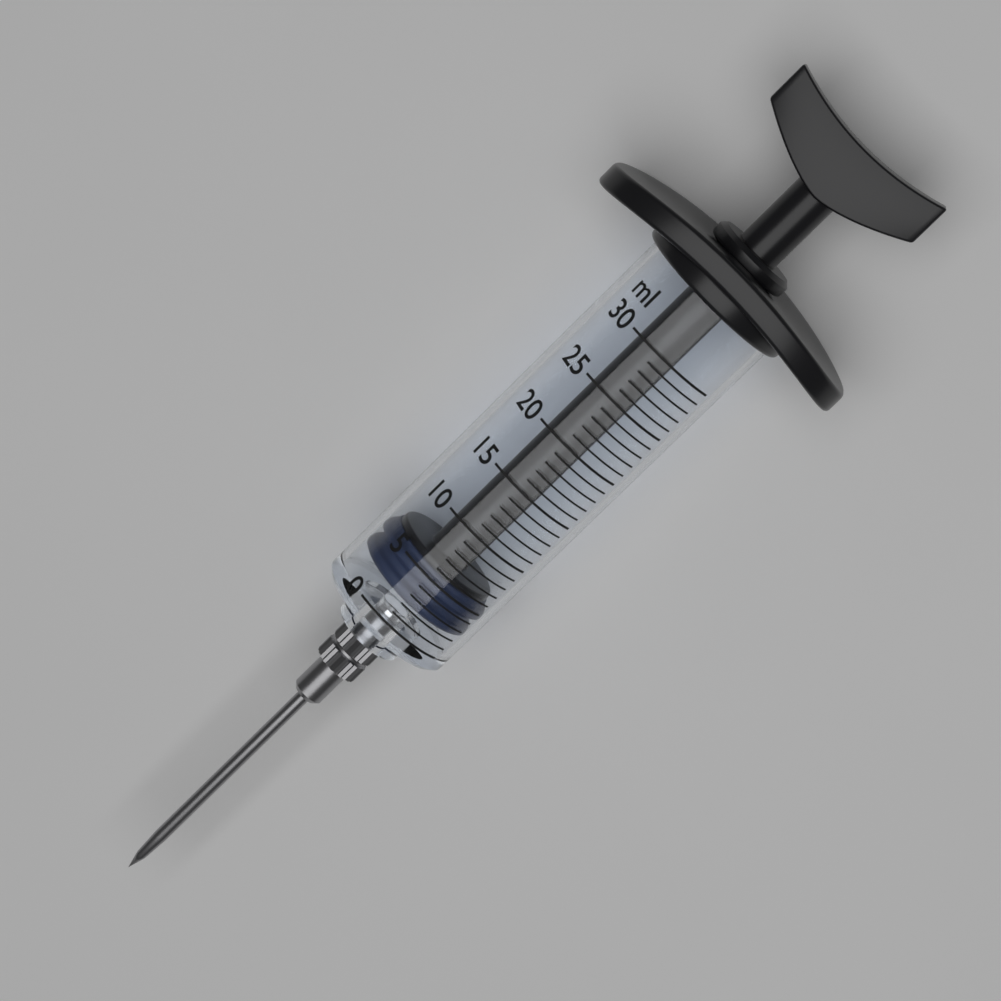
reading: 2 ml
